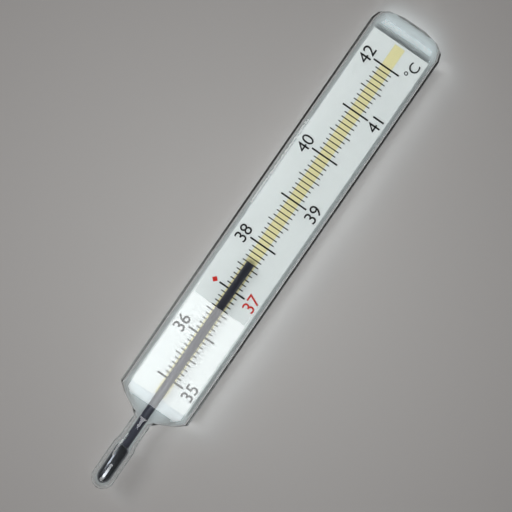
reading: 37.6 °C
